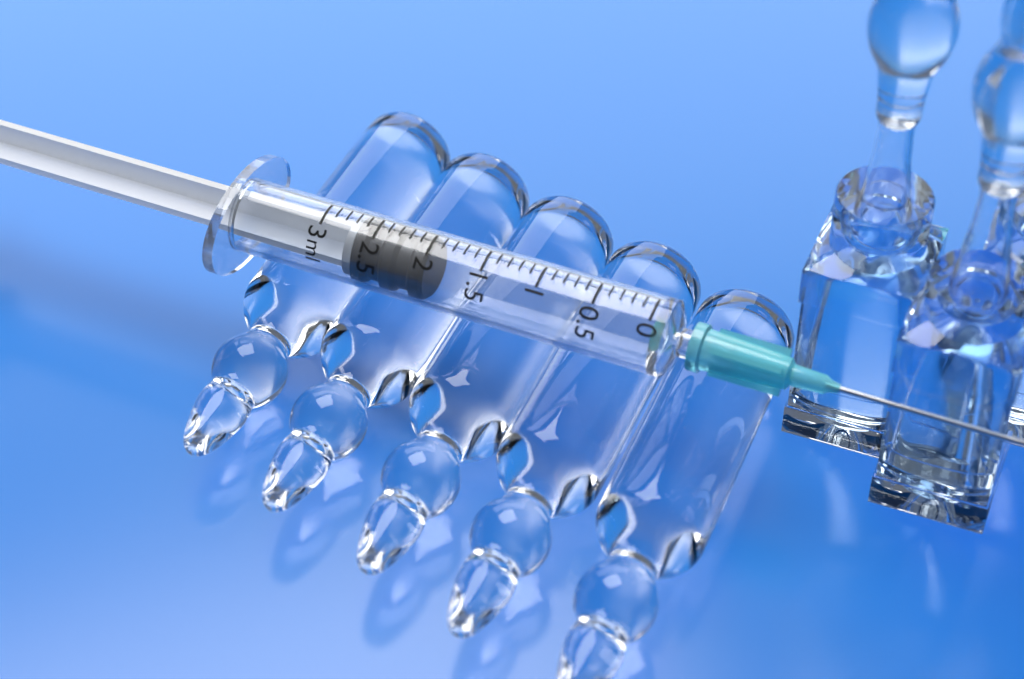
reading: 2.0 ml
